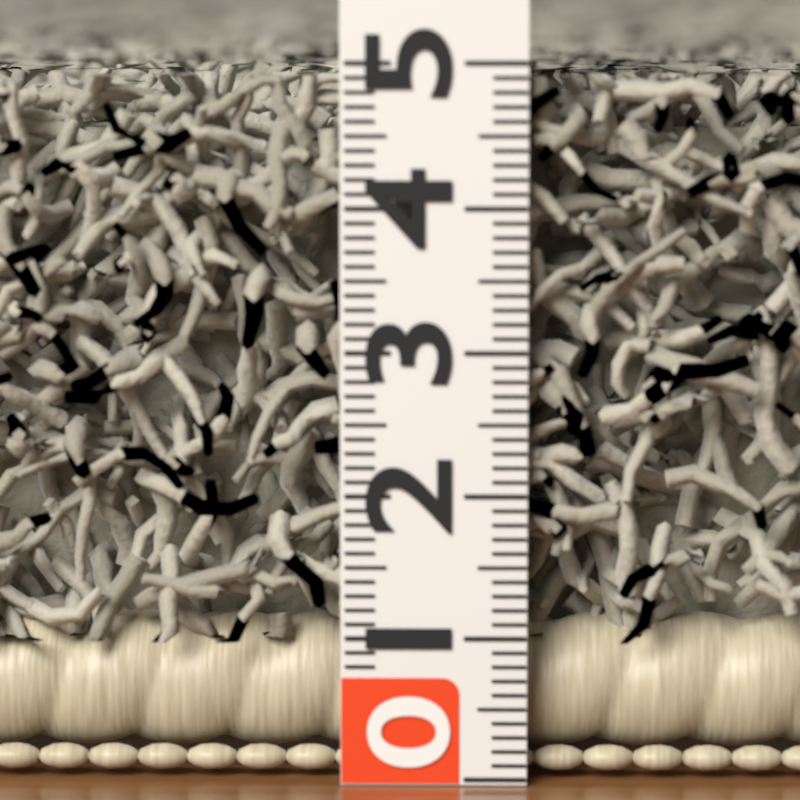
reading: 4.9 (no unit)
